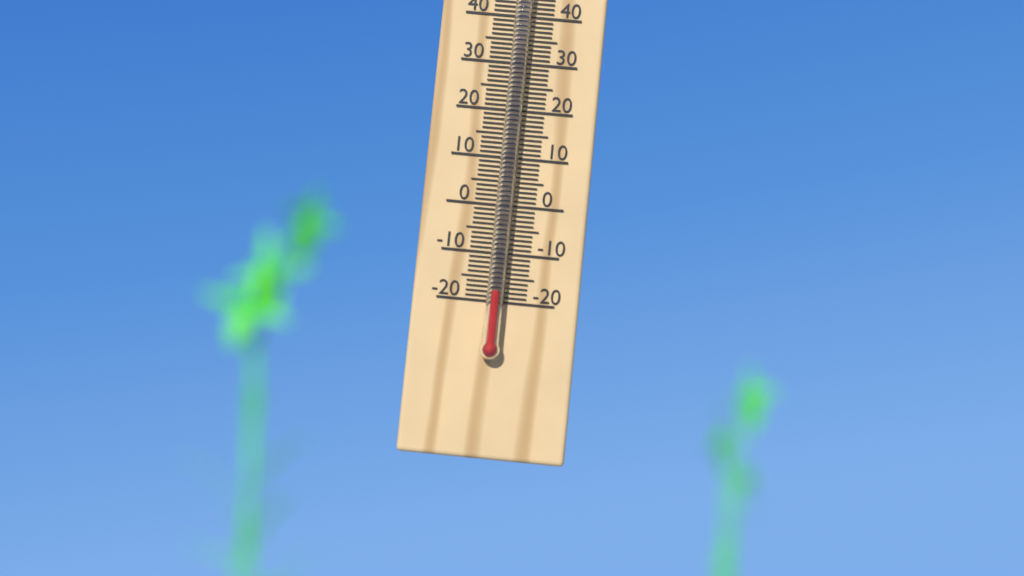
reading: -18 °C
